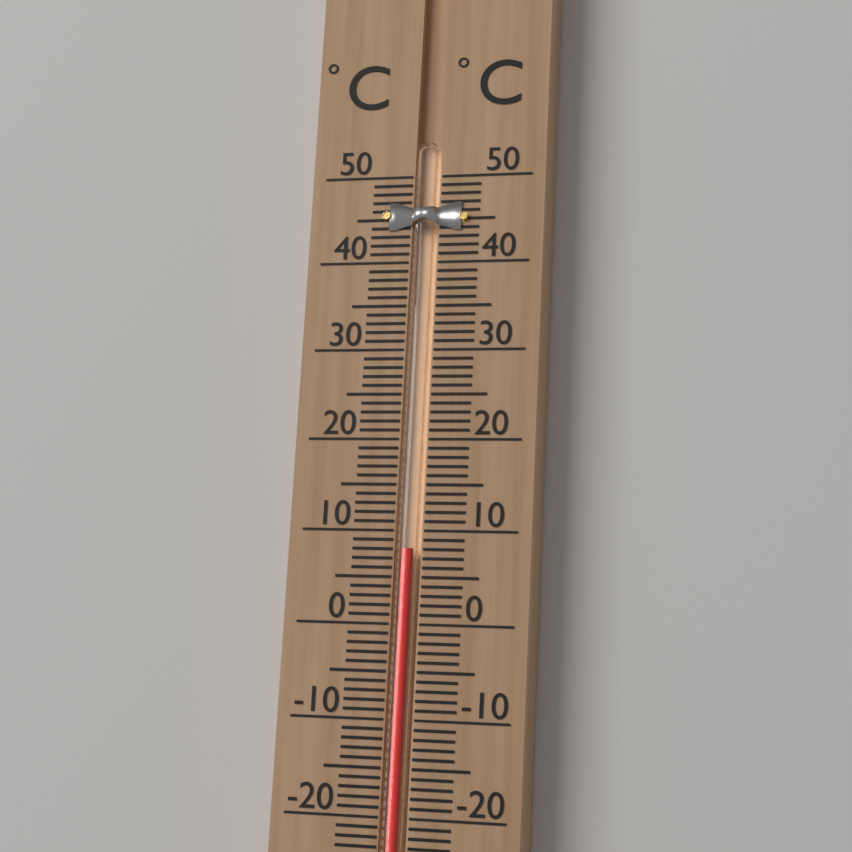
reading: 8 °C
